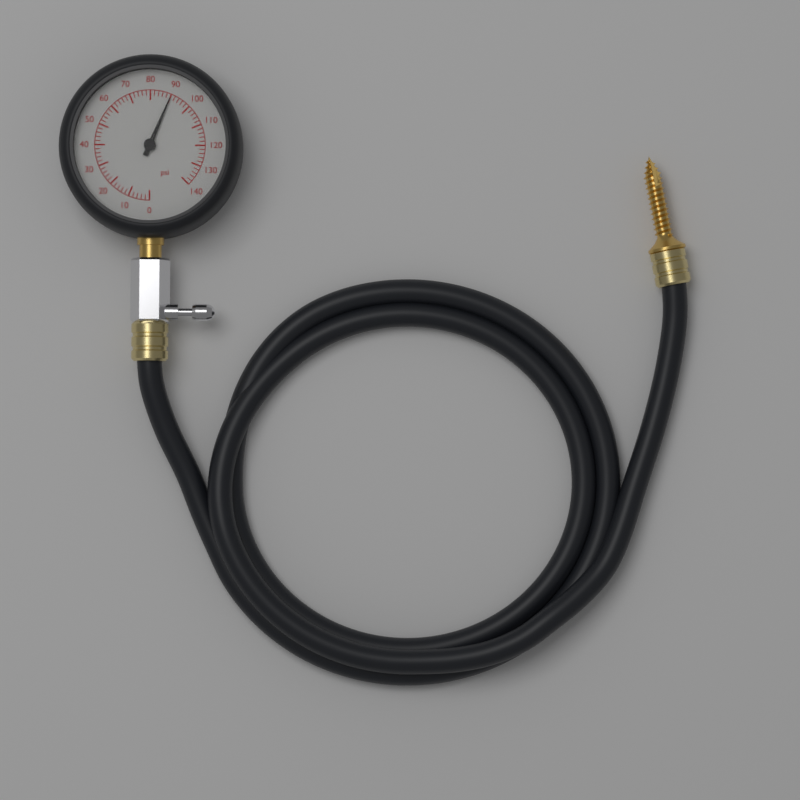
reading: 90 psi
